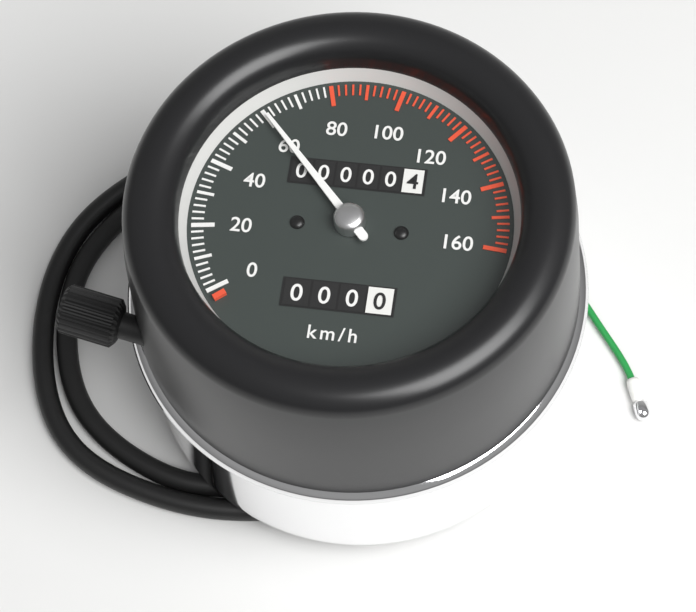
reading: 60 km/h
